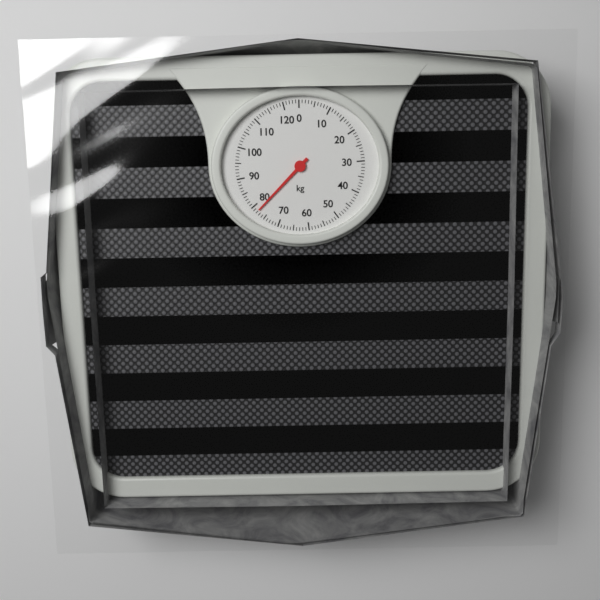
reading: 78 kg
